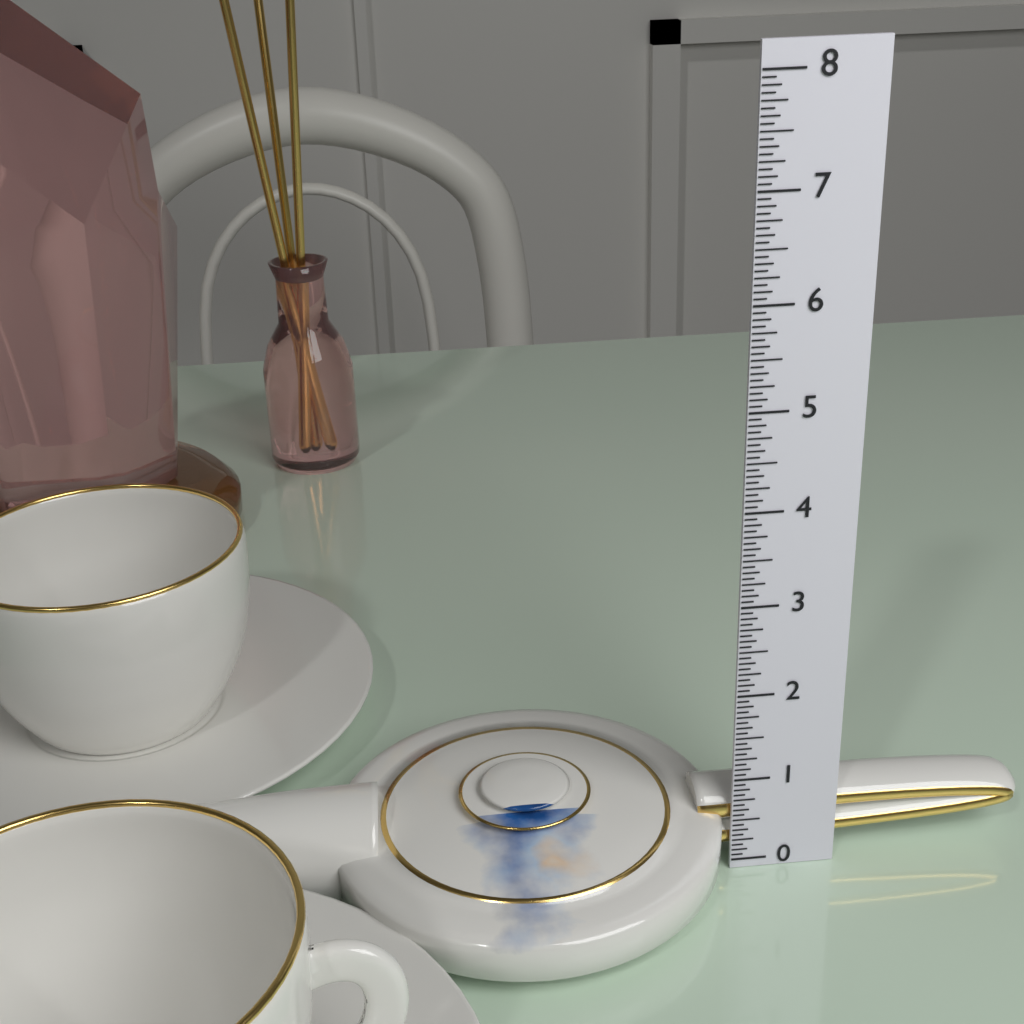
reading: 0.9375 (no unit)
